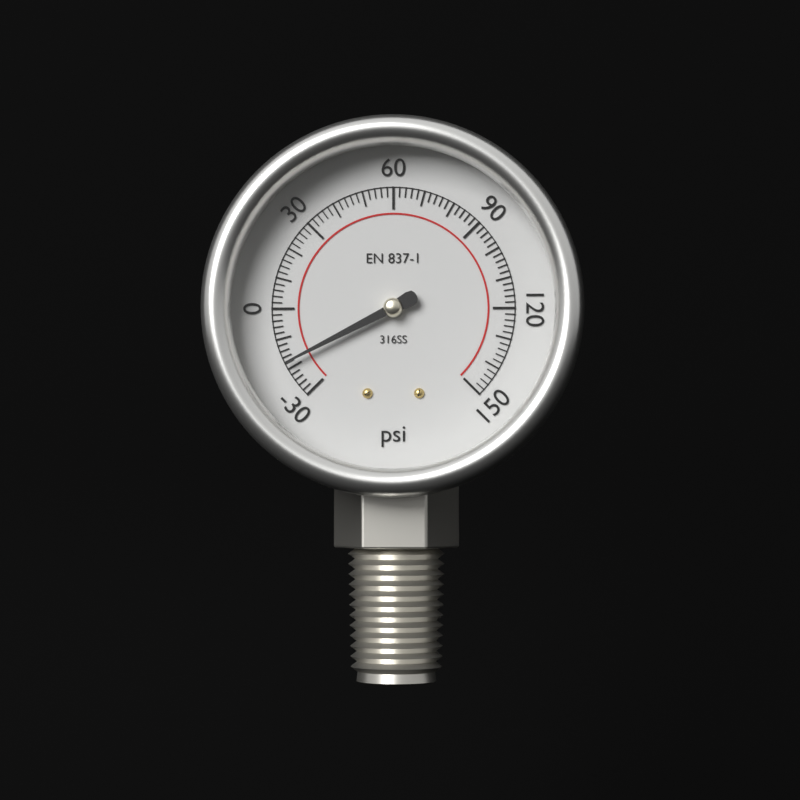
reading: -18 psi
